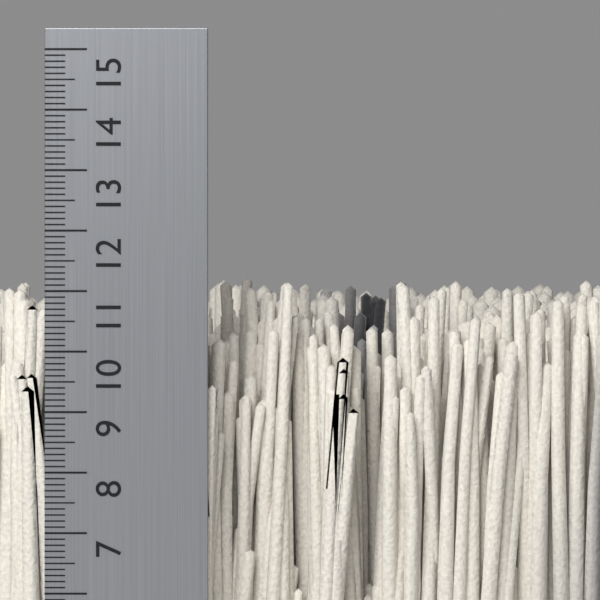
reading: 11.3 cm
